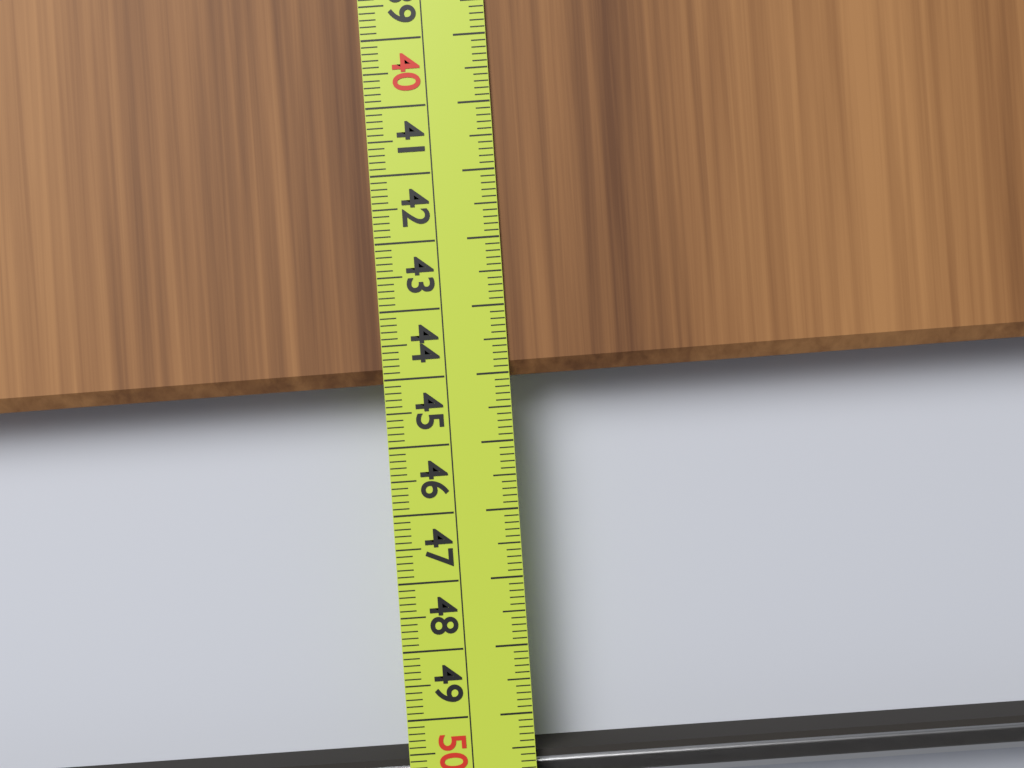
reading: 44.1 cm
